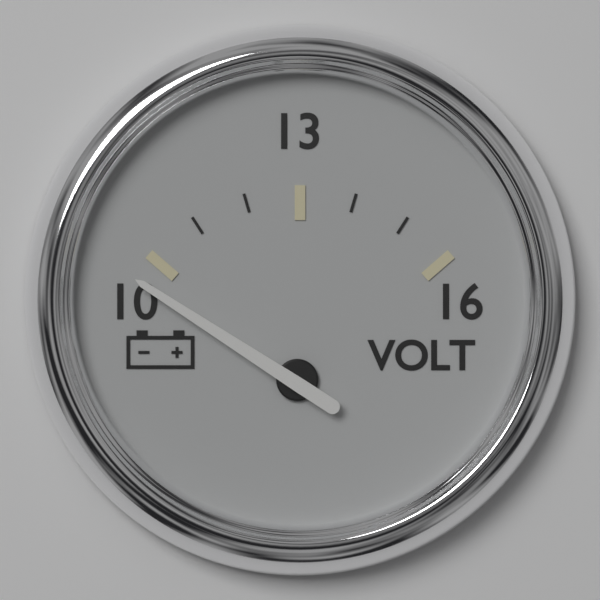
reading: 9.5 V
